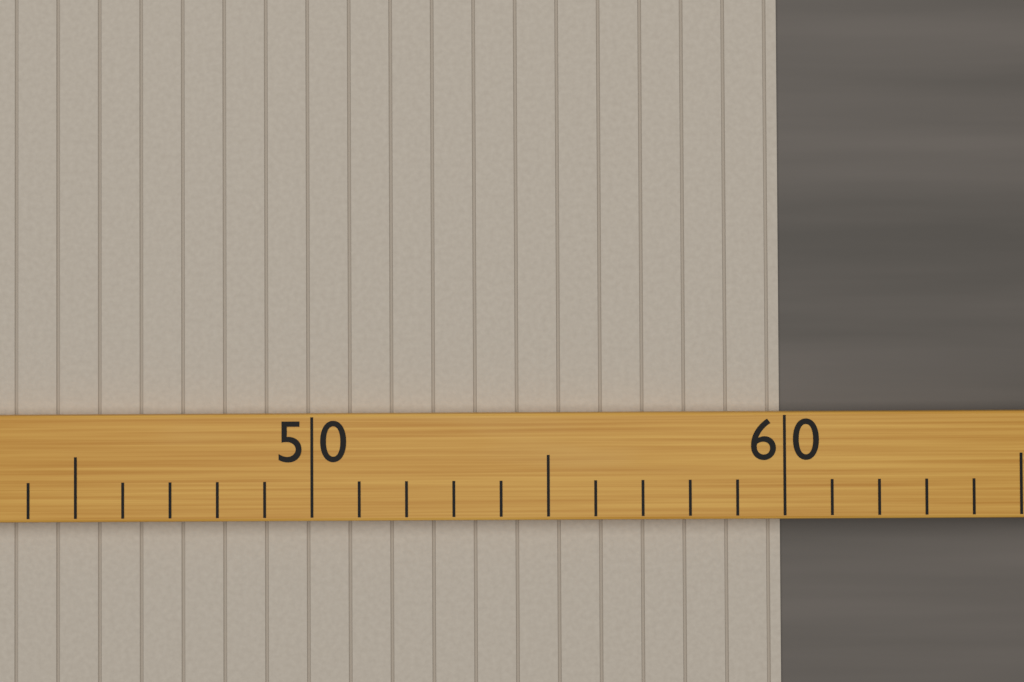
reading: 60 (no unit)
